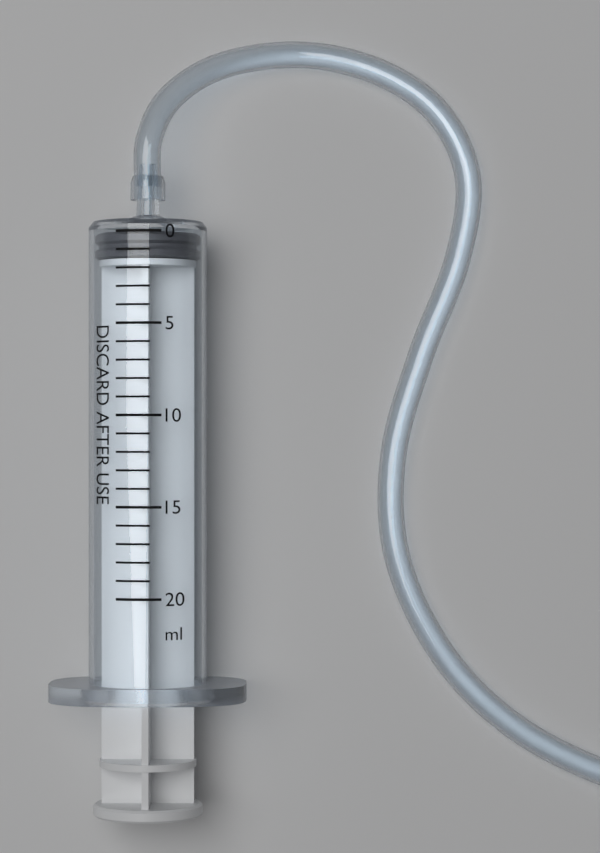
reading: 0 ml
